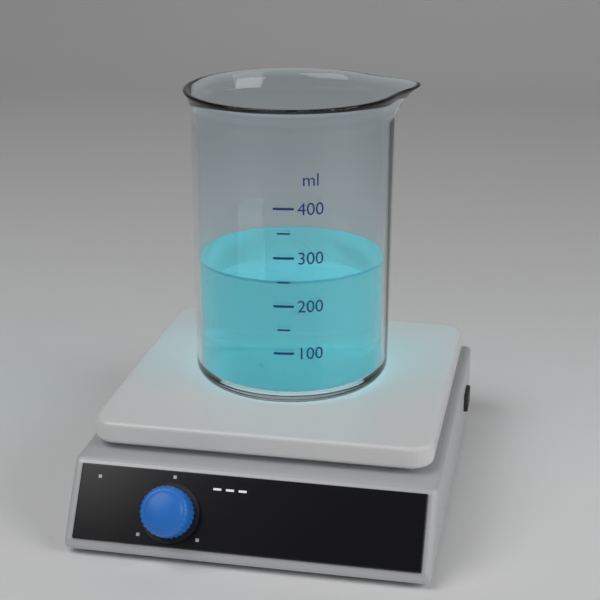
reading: 250 ml
